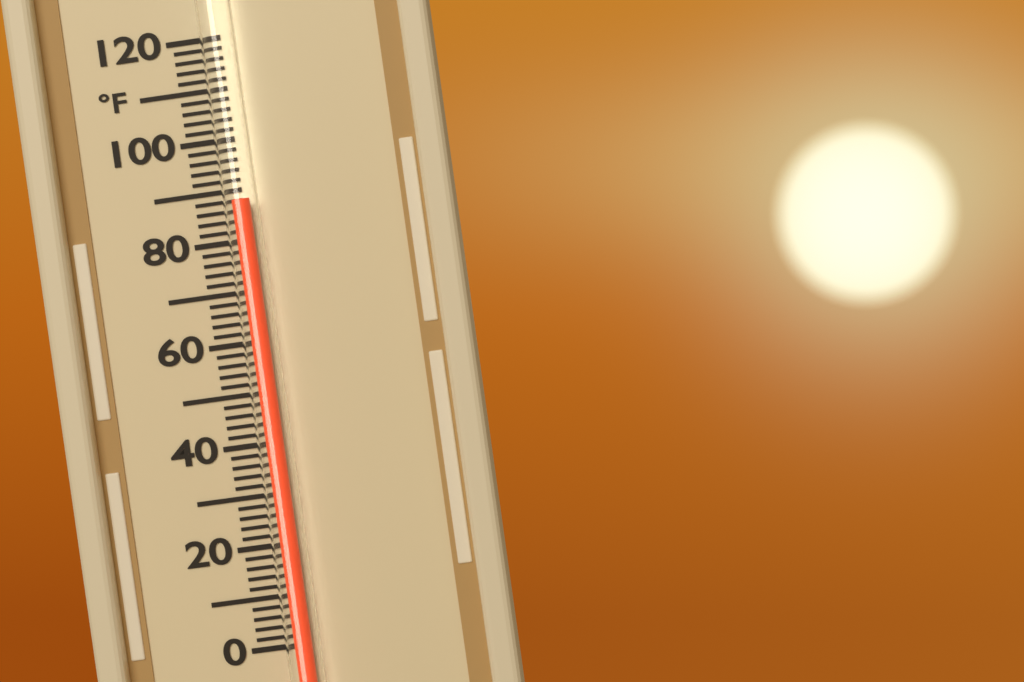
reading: 88 °F
